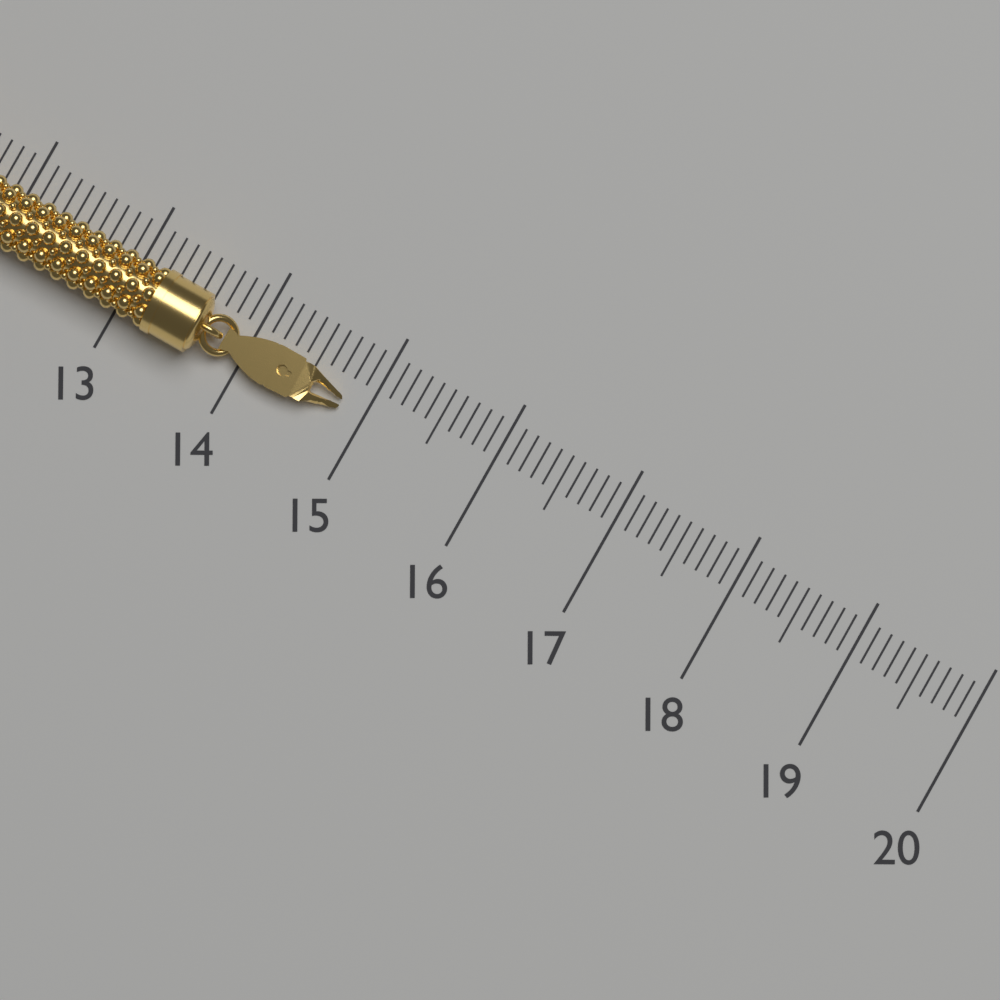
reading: 14.8 (no unit)
